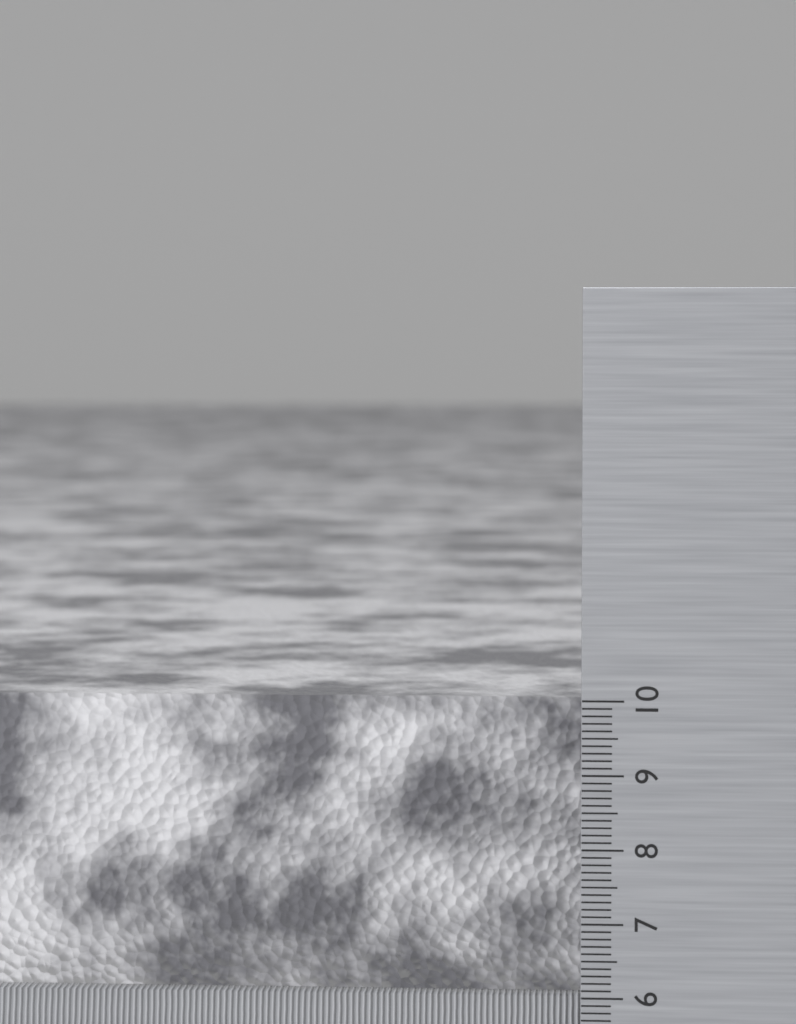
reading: 9.9 cm
